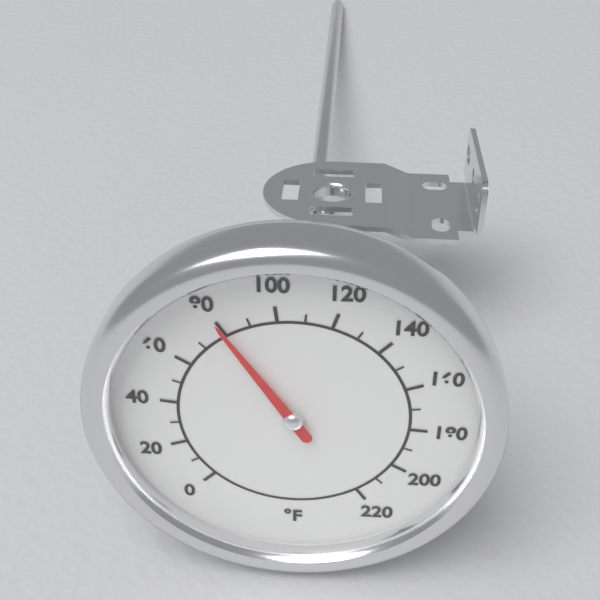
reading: 80 °F
